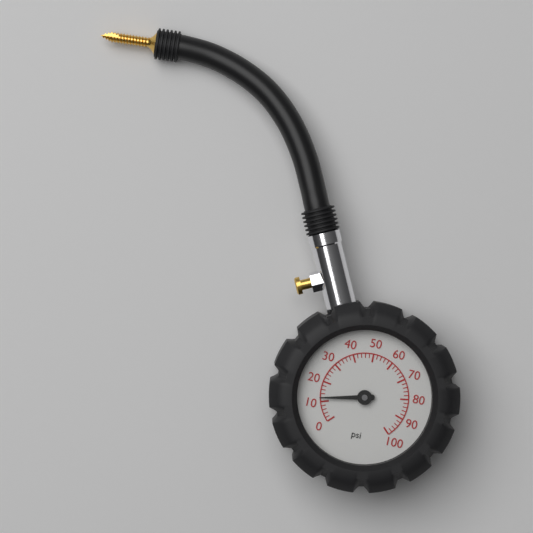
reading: 12 psi
